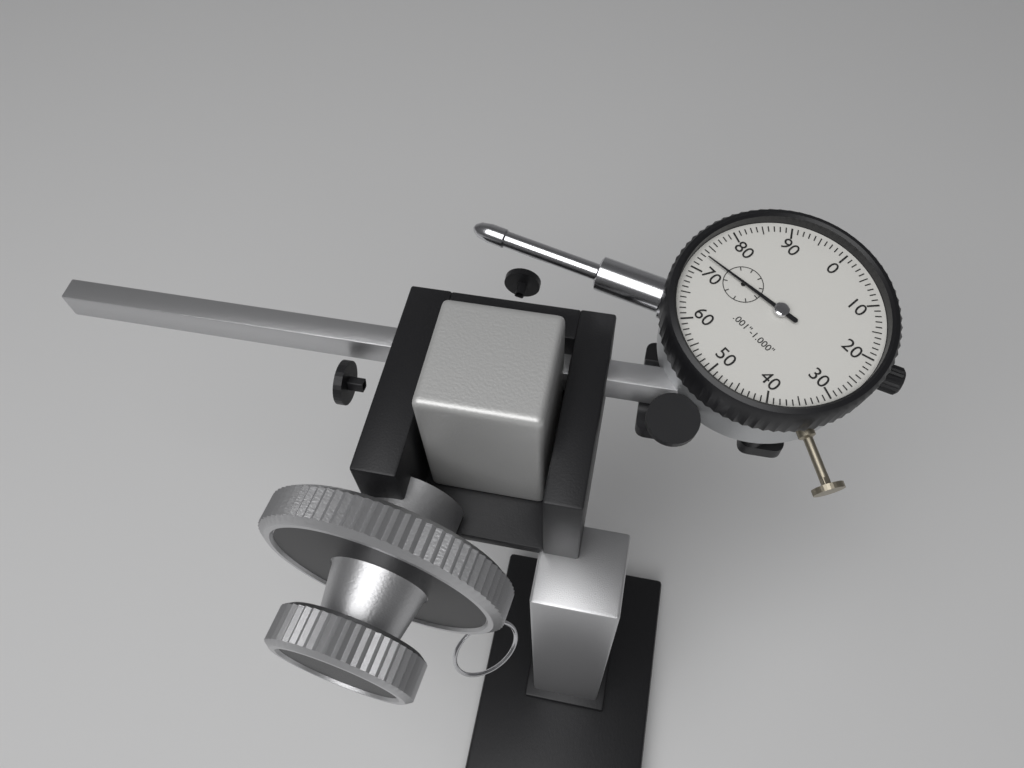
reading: 0.073 in
